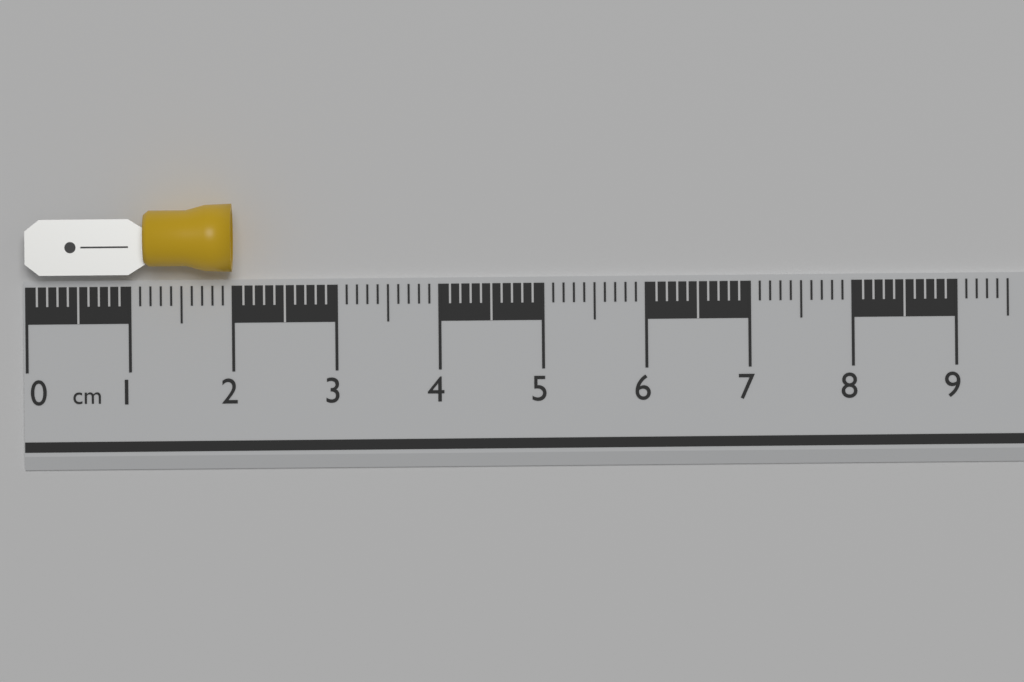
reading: 2.0 cm
